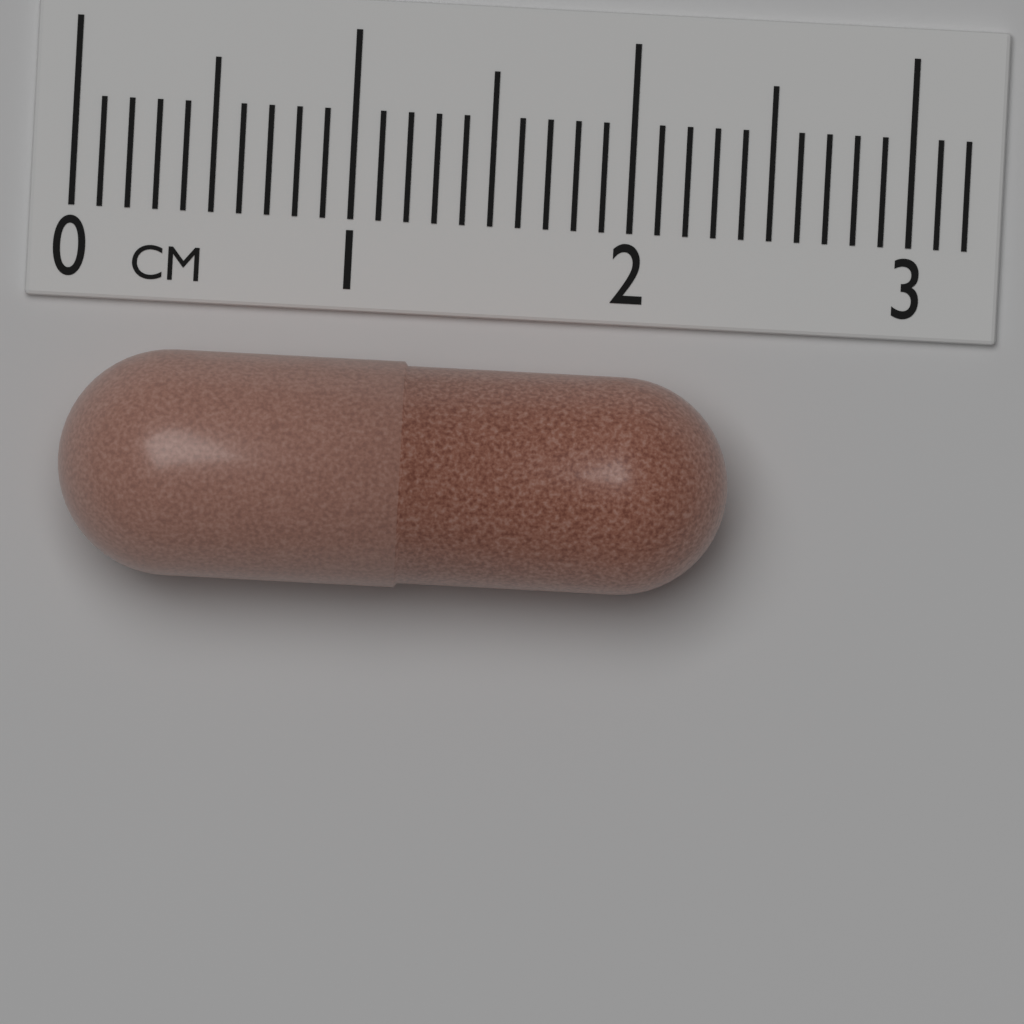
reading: 2.4 cm
